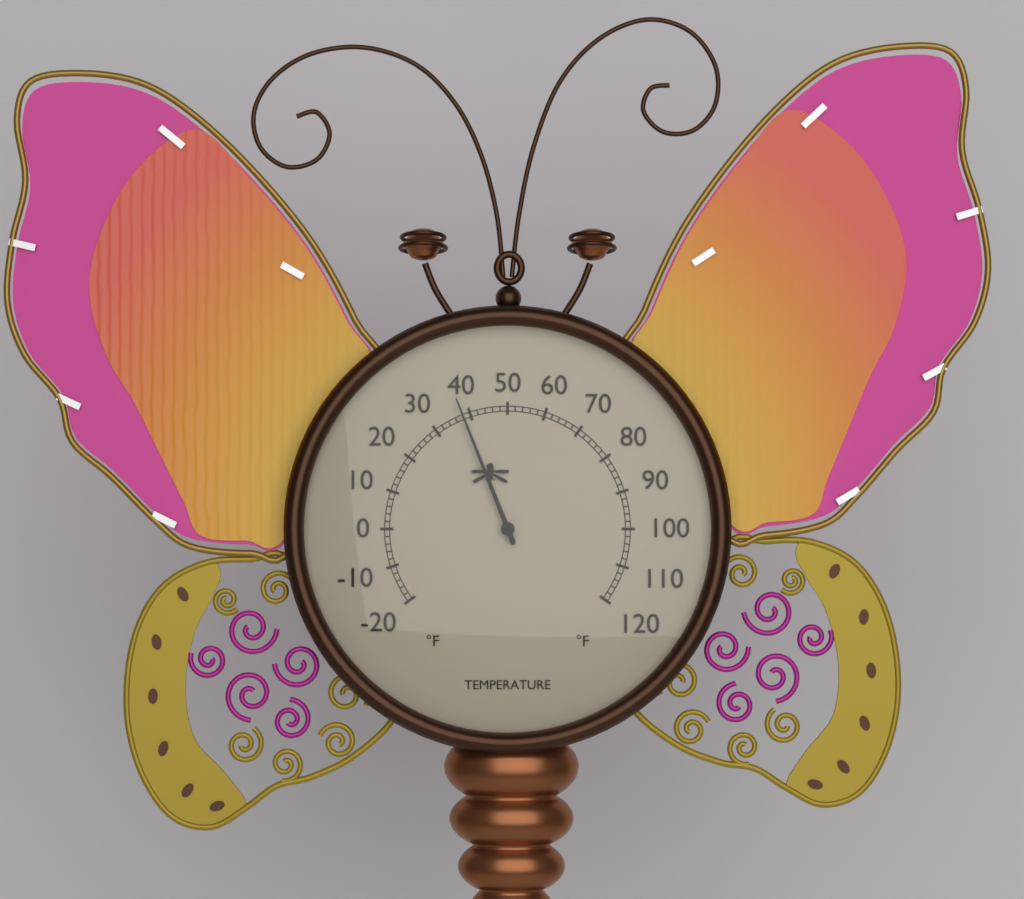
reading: 38 °F
